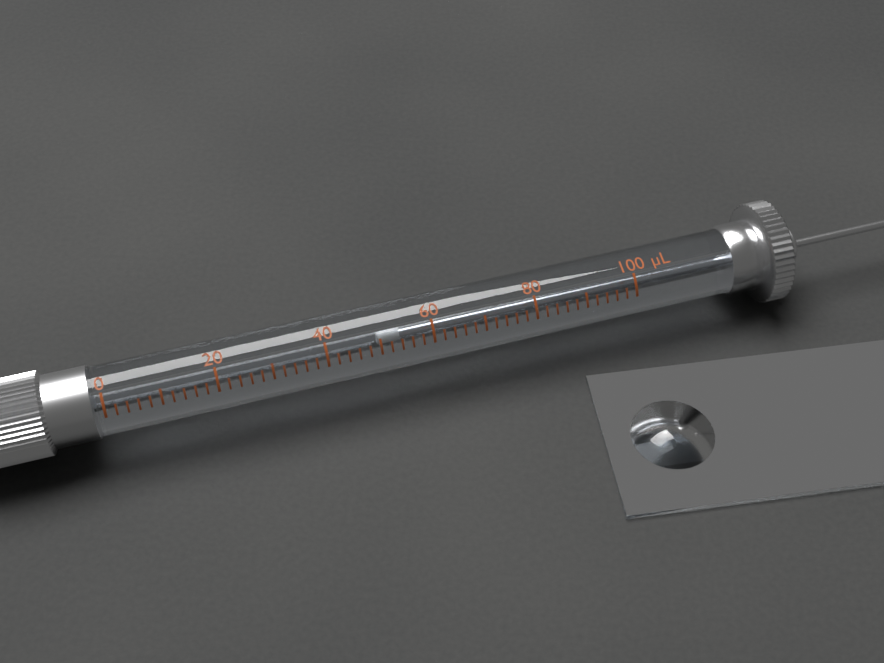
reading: 50 µL
